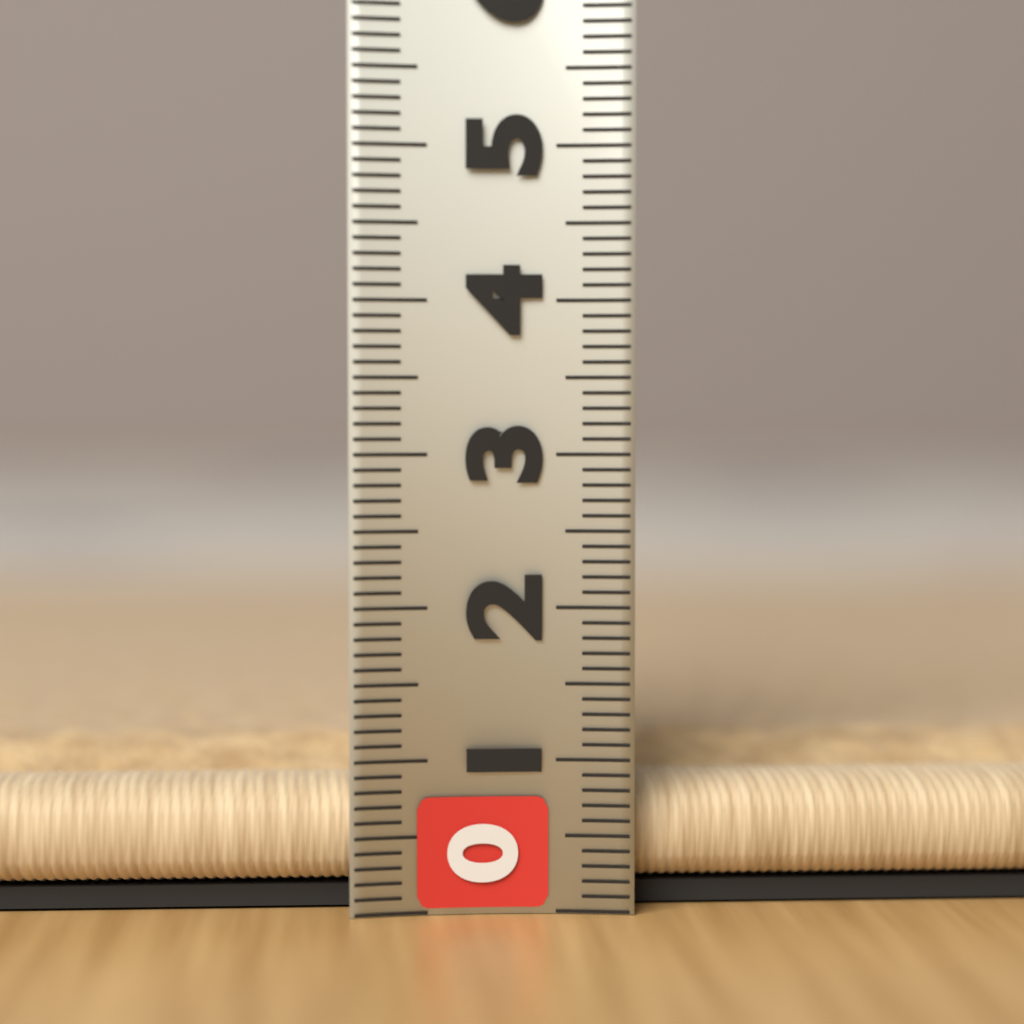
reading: 1.1 (no unit)
